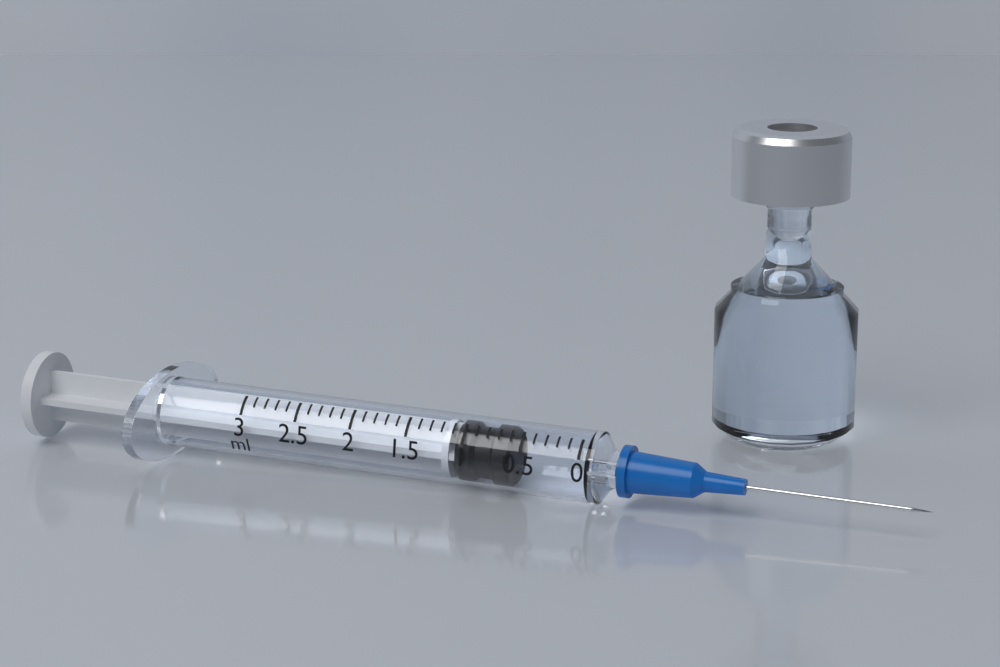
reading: 0.6 ml
